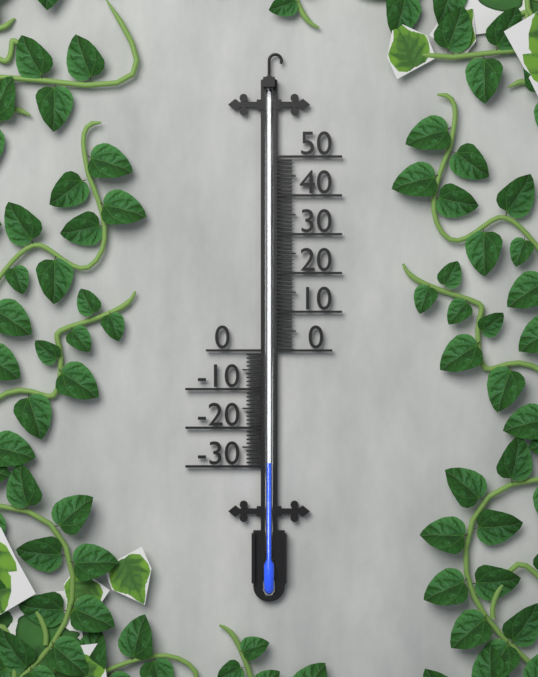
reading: -29 (no unit)
